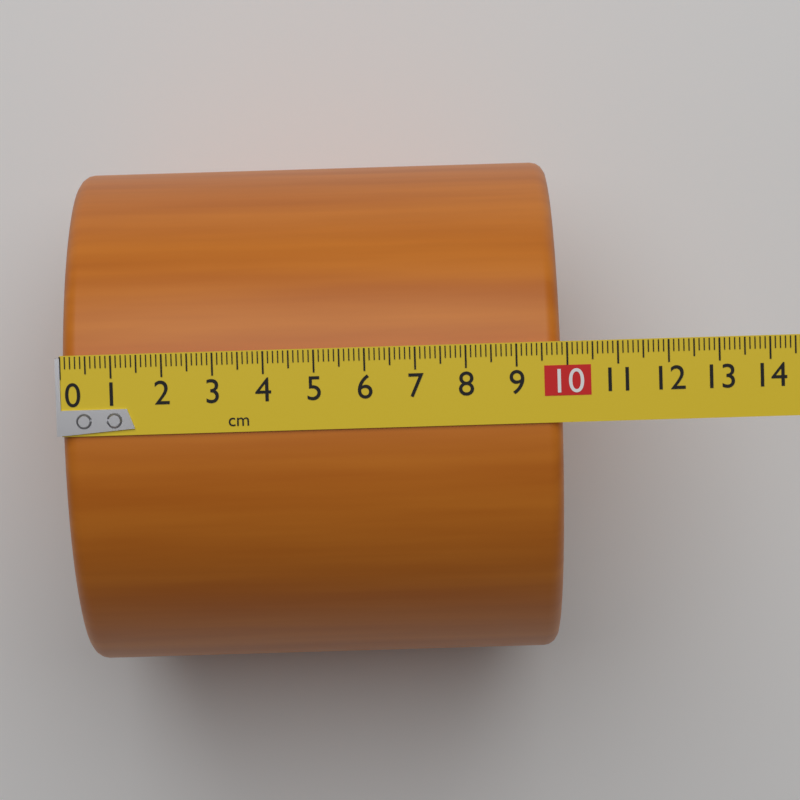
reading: 9.9 cm
